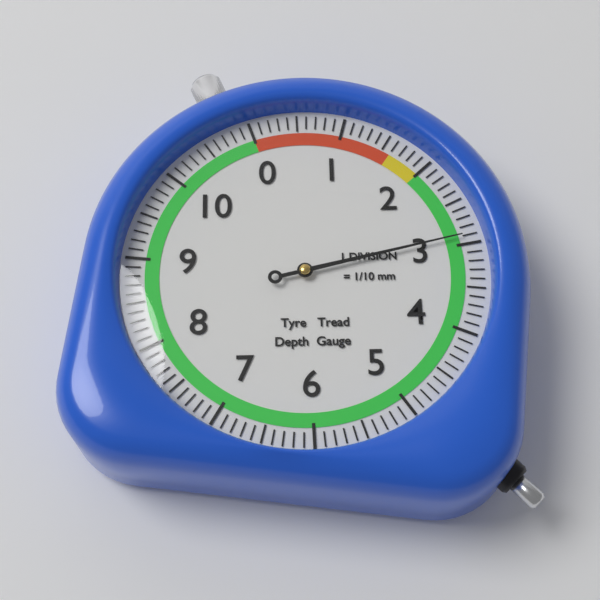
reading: 2.9 mm
